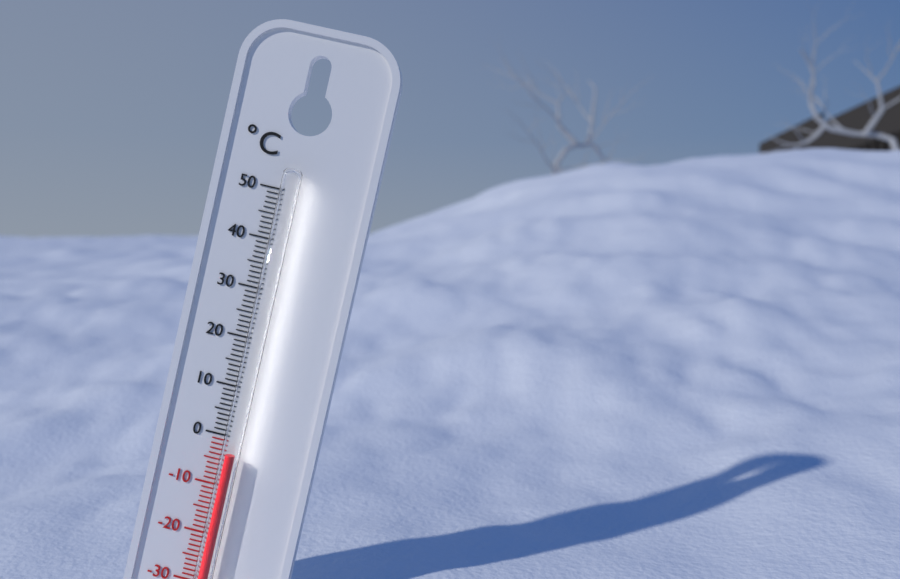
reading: -3 °C
